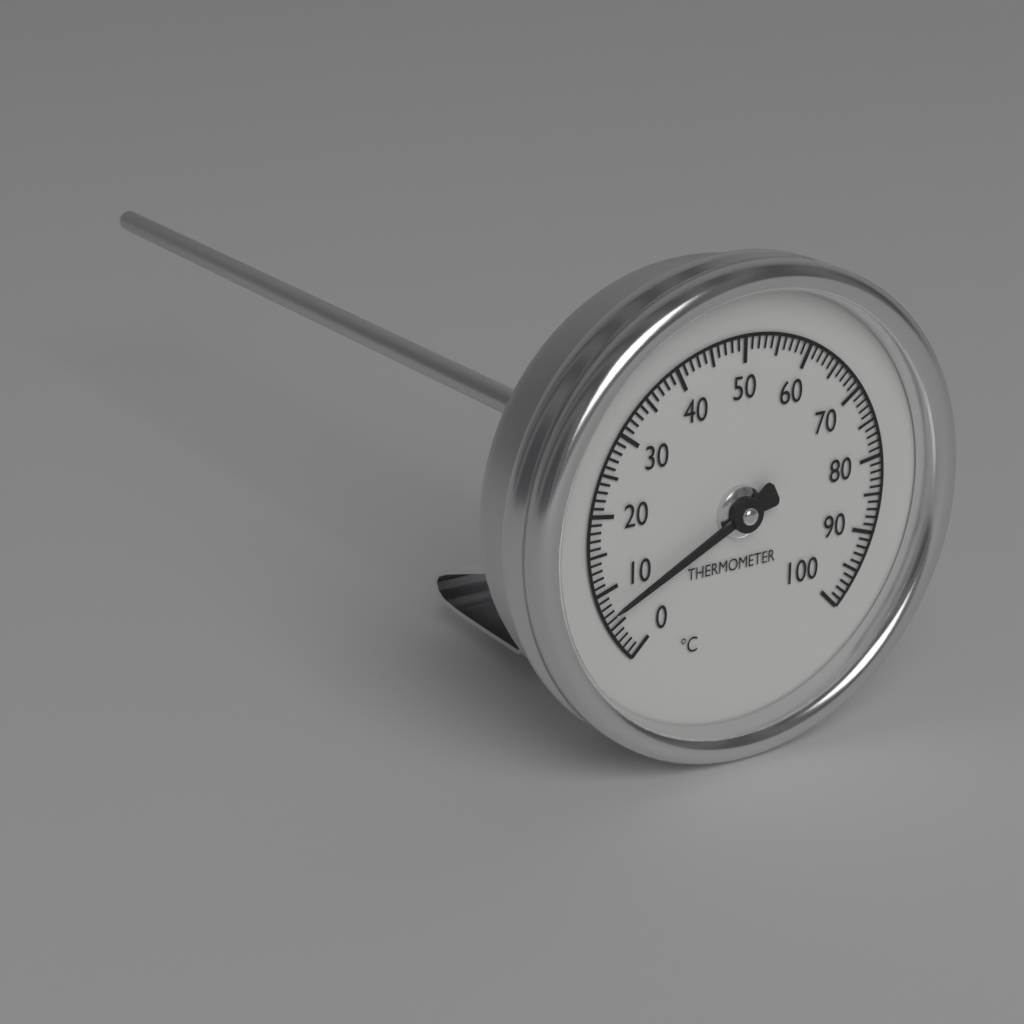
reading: 7 °C
